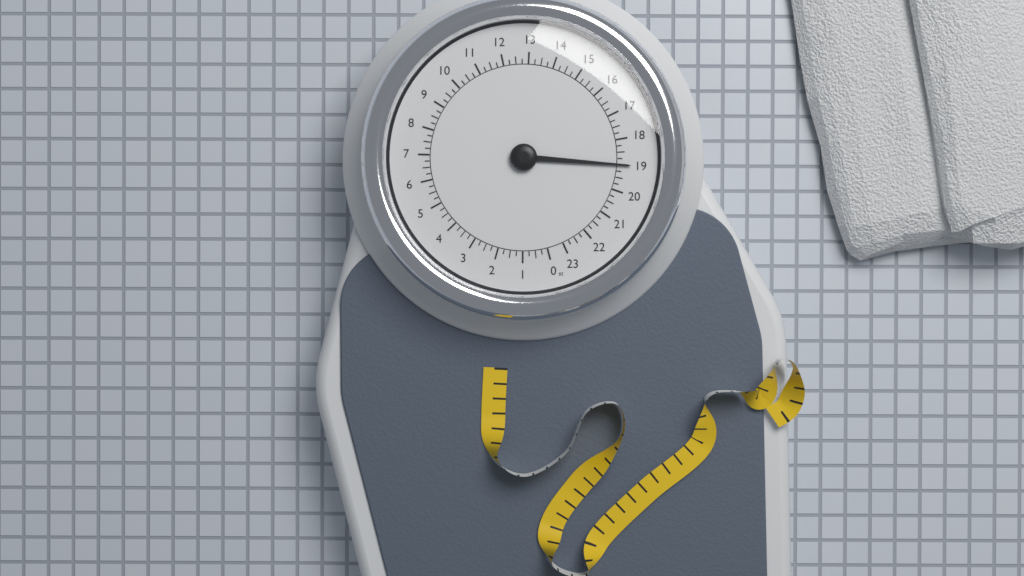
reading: 19.00 st
